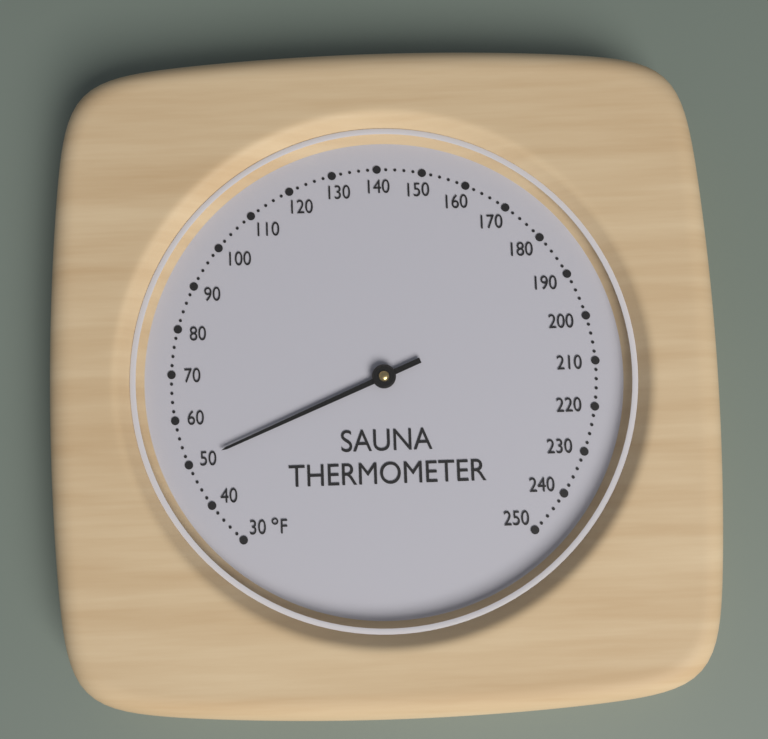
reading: 50 °F
